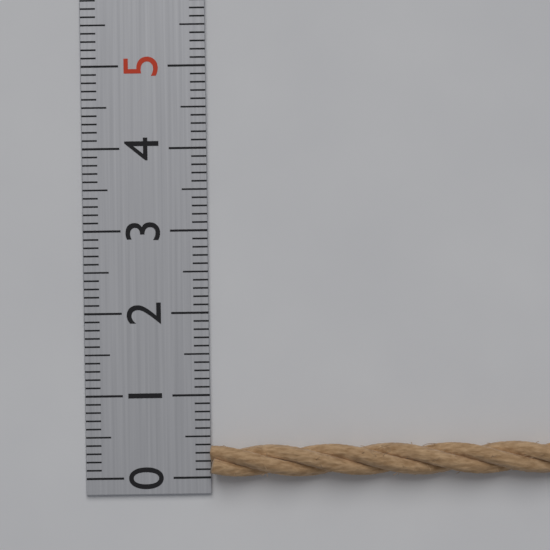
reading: 0.4 (no unit)
